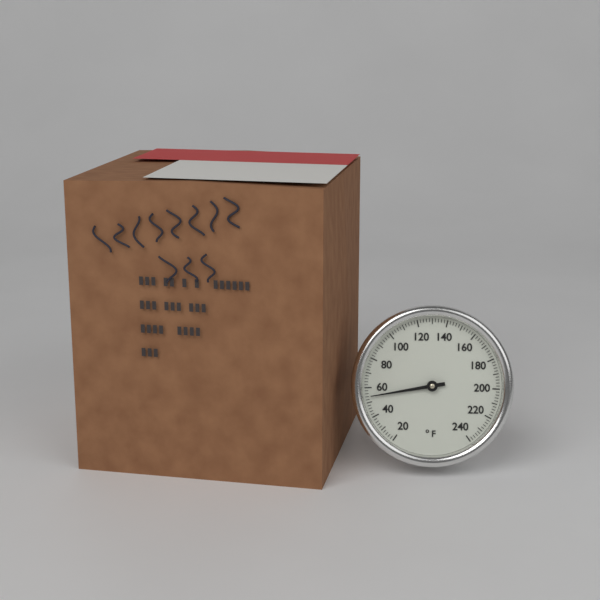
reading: 54 °F
